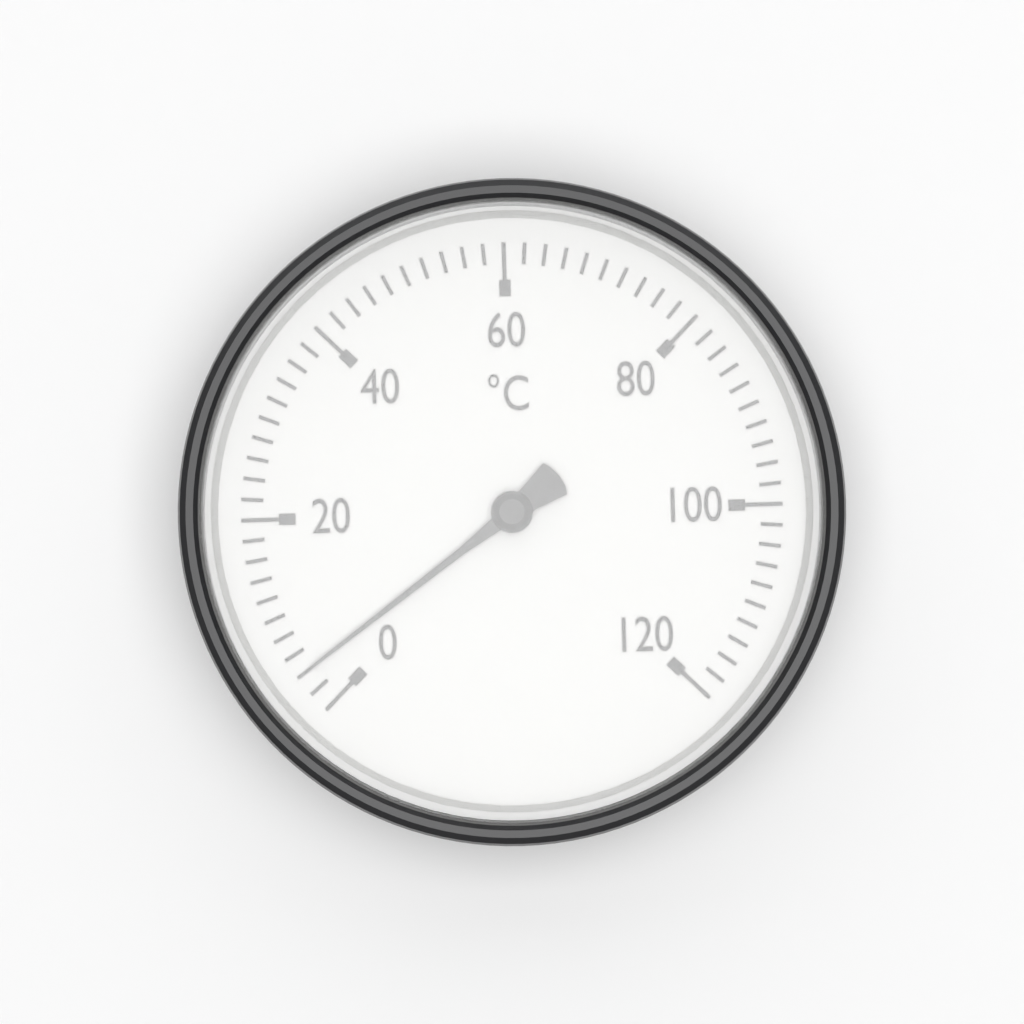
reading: 4 °C
